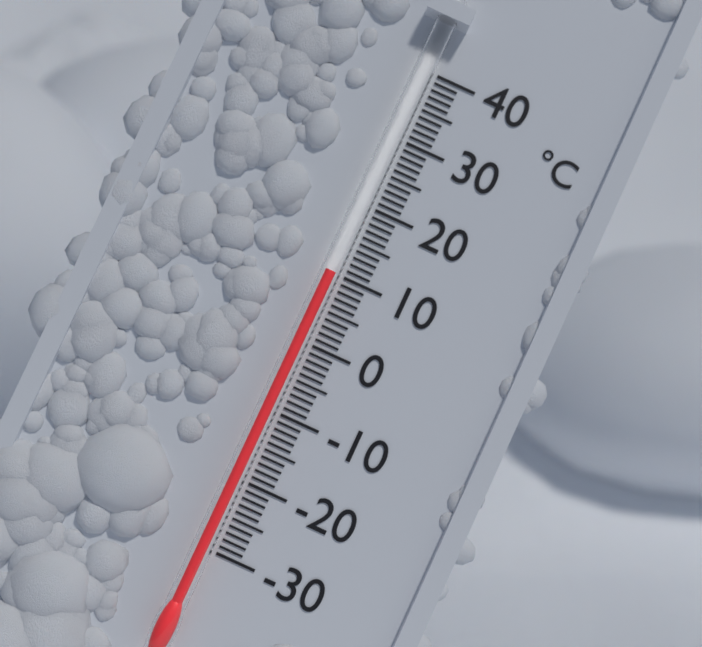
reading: 10 °C
